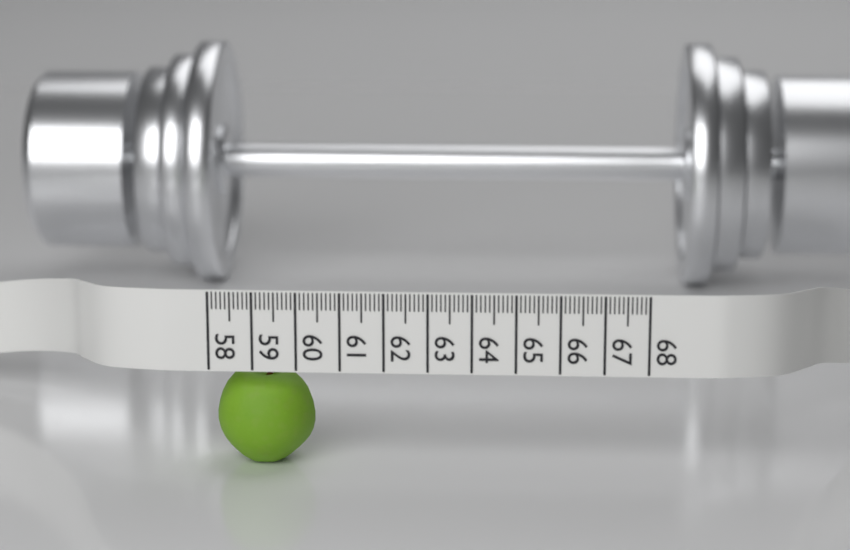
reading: 60.3 (no unit)
